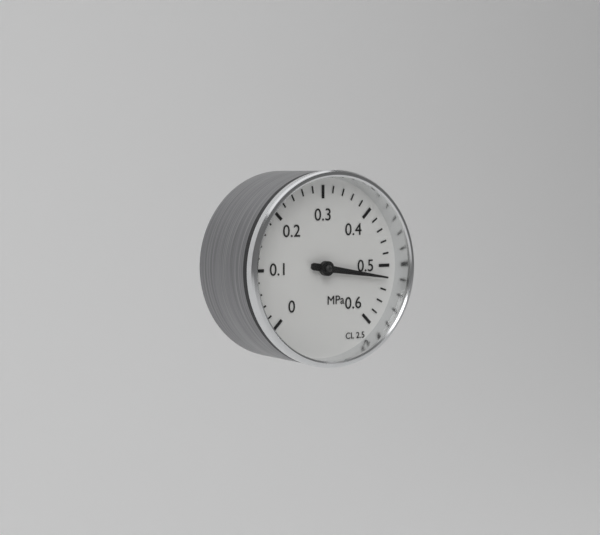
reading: 0.52 MPa
